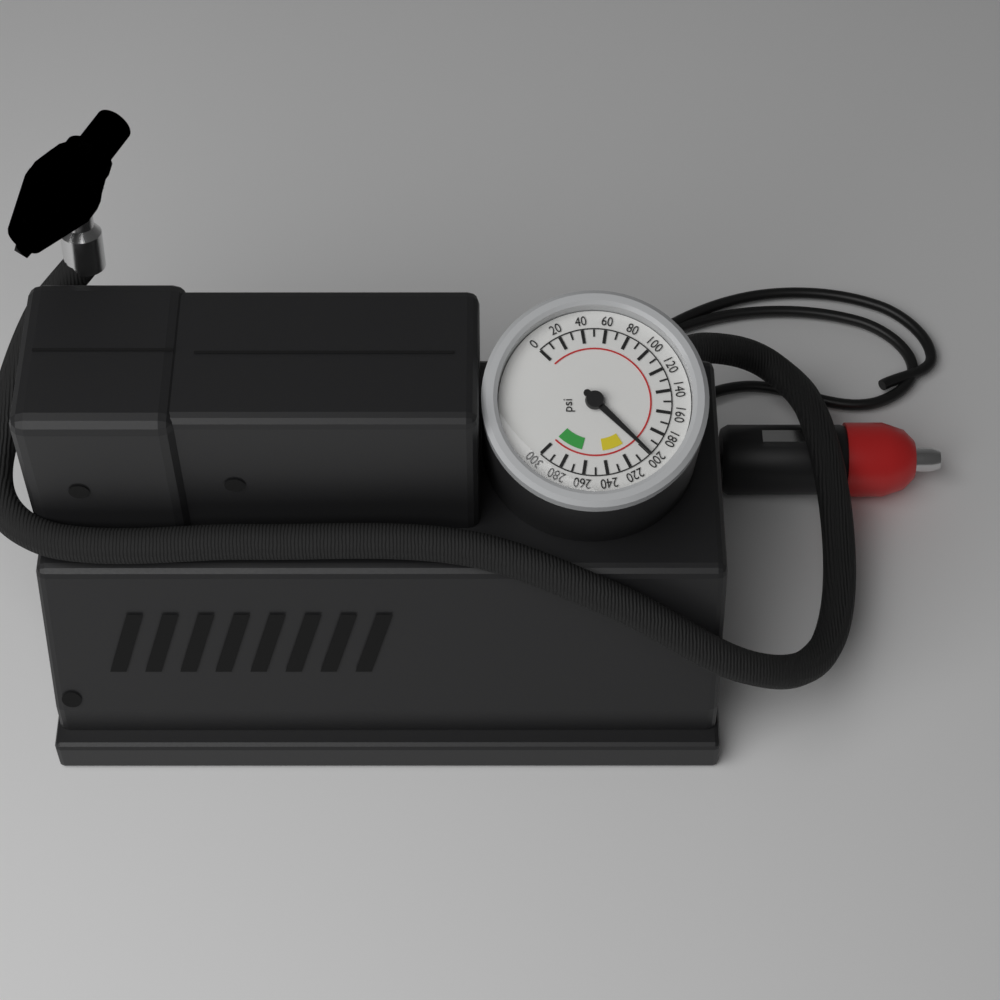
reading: 200 psi
